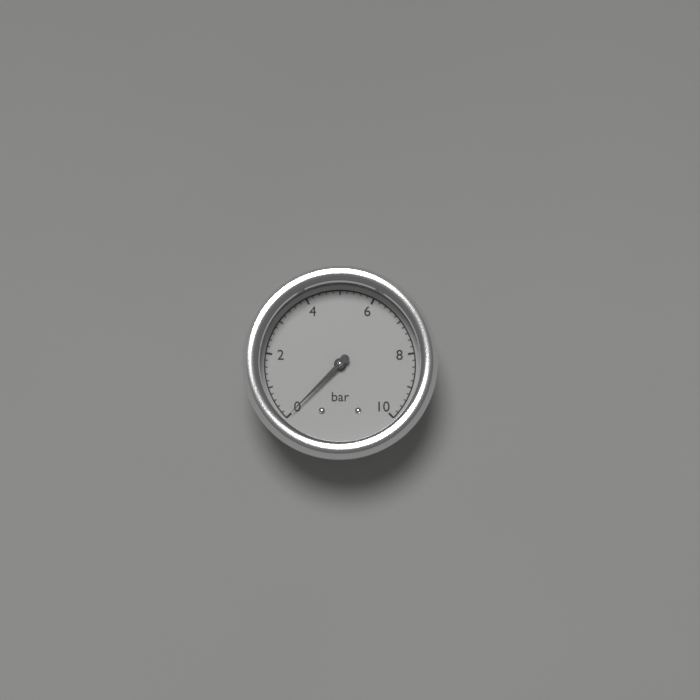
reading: 0.0 bar
